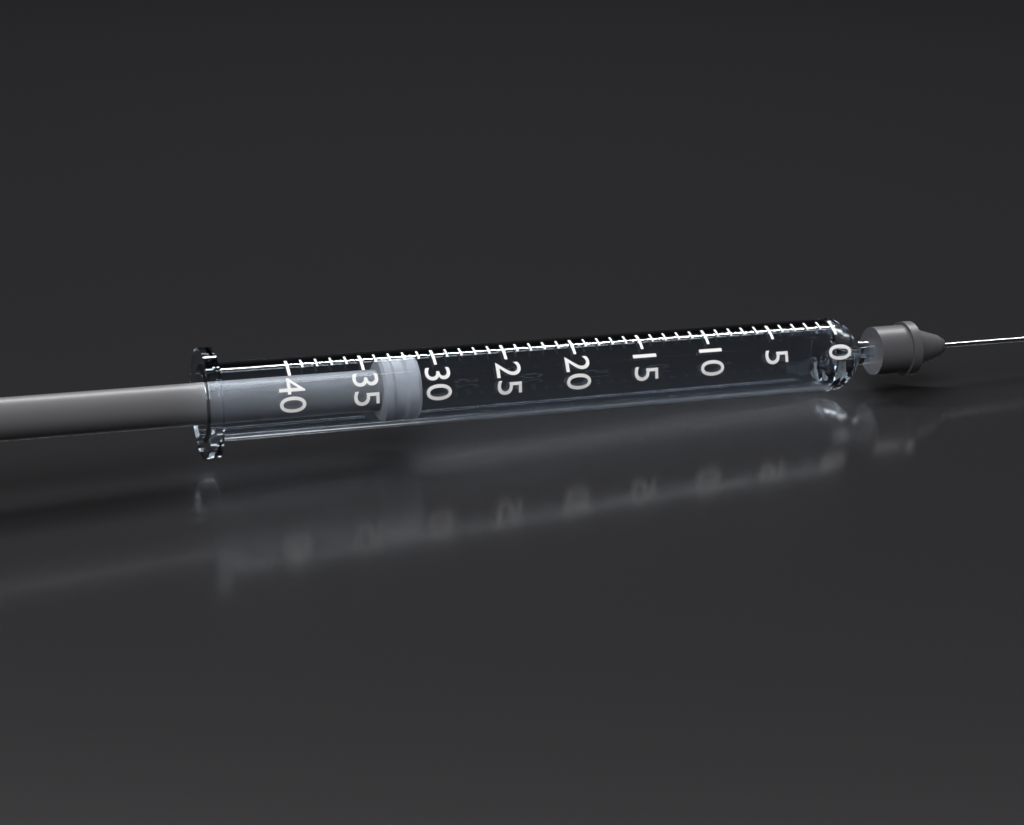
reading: 31 (no unit)
